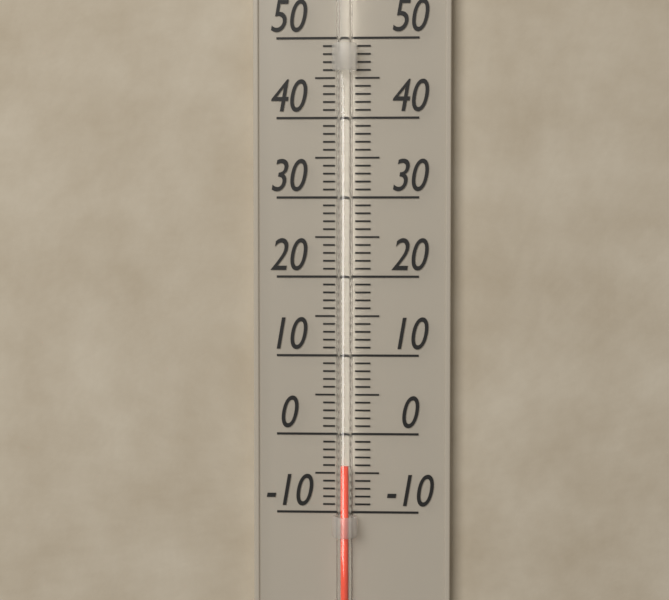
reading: -4 (no unit)
